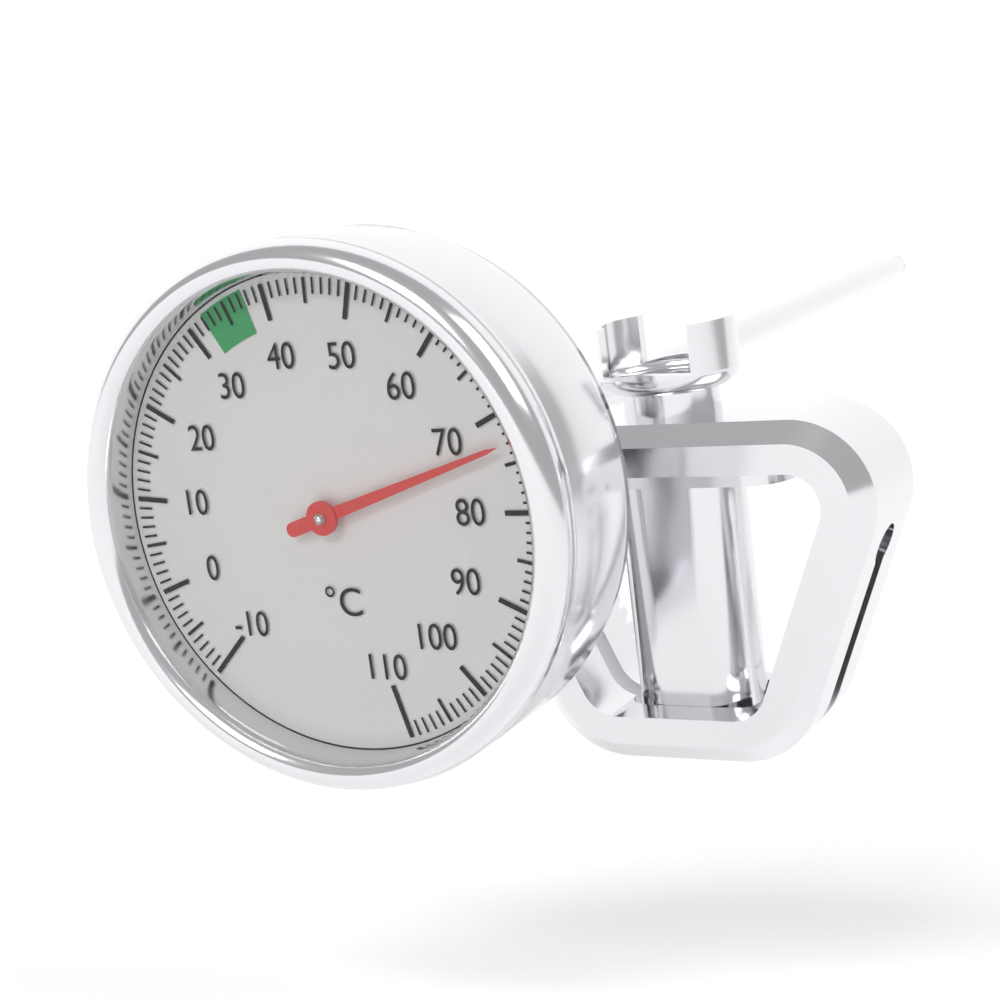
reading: 73 °C
